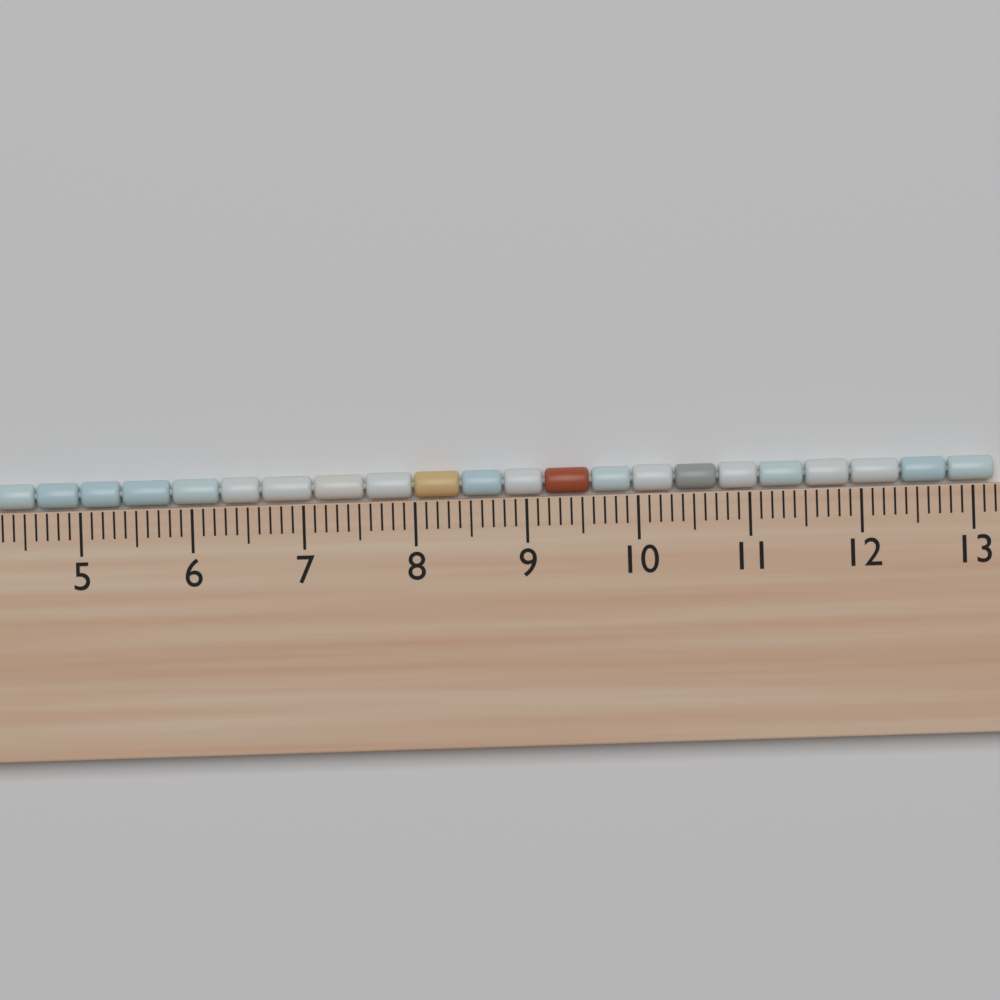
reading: 13.2 cm
